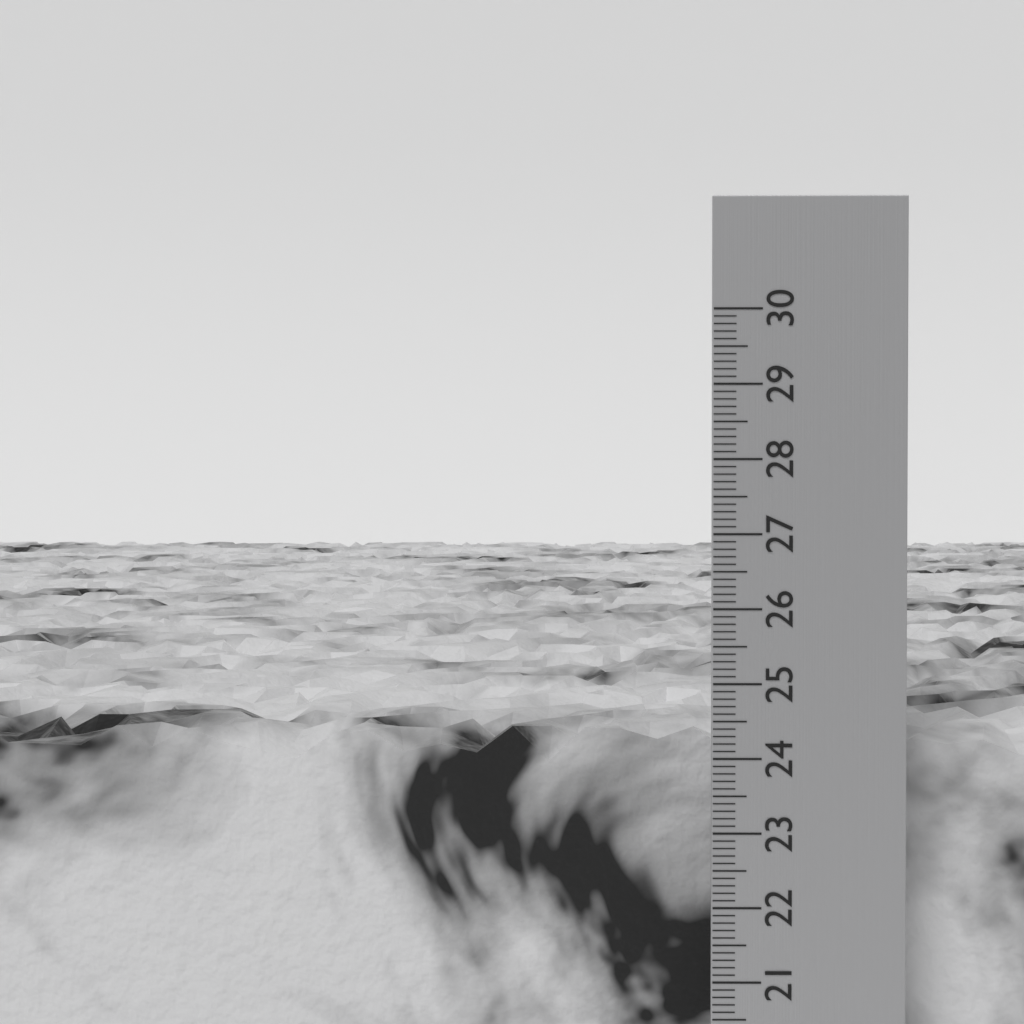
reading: 24.3 cm
